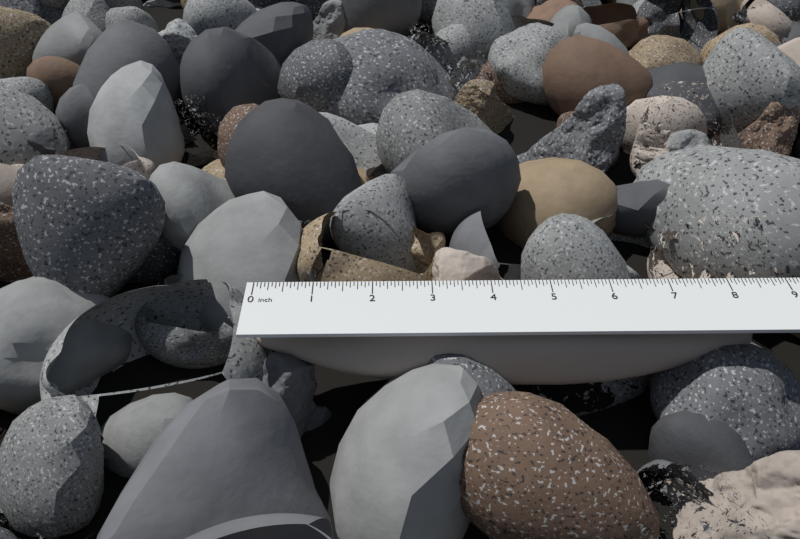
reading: 8.4375 in
